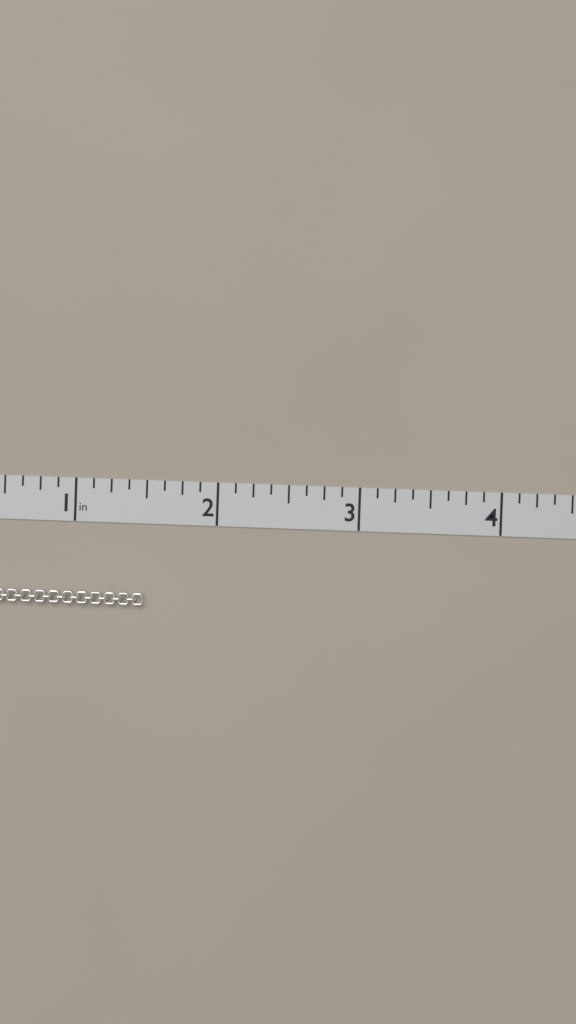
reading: 1.500 in
